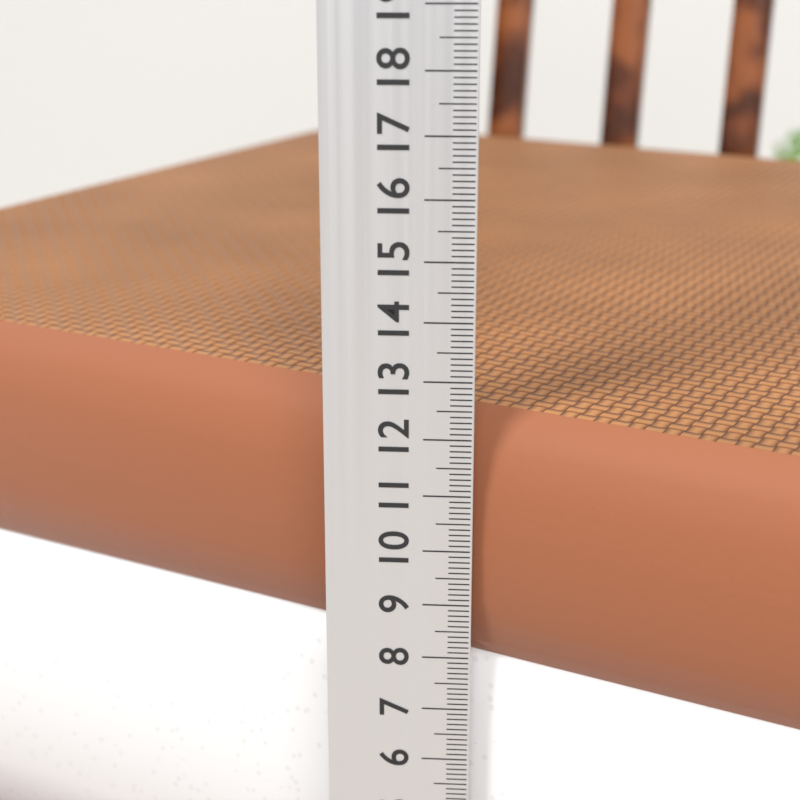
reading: 12.3 cm
